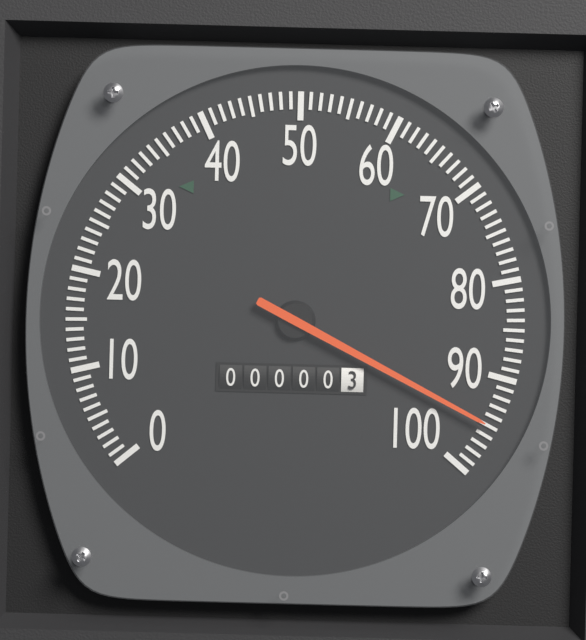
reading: 95 (no unit)
